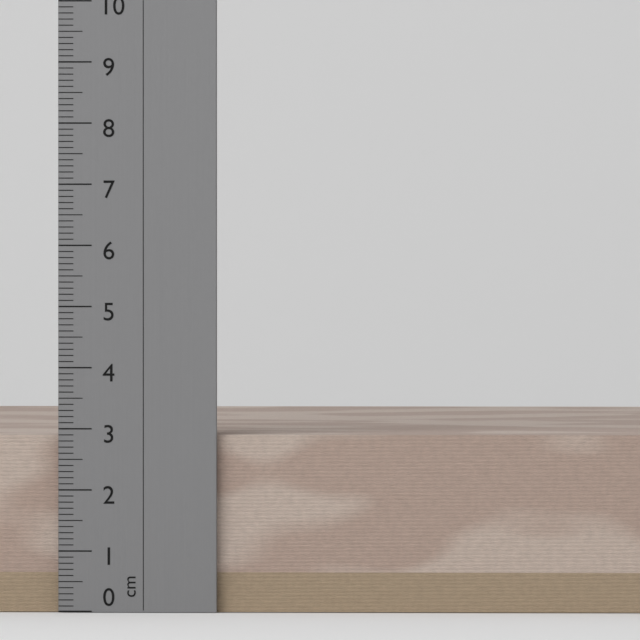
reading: 2.9 cm
